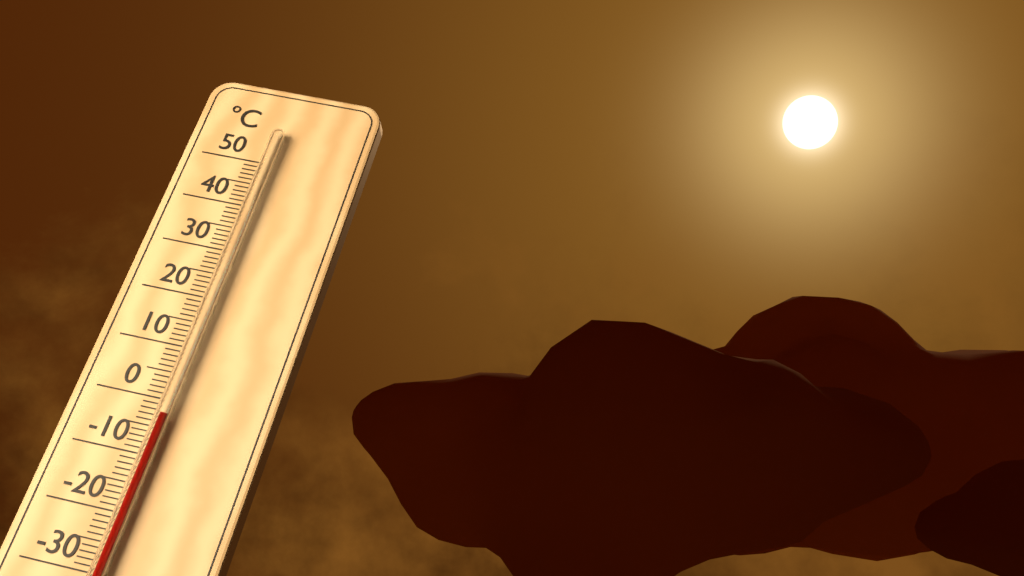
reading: -3 °C
